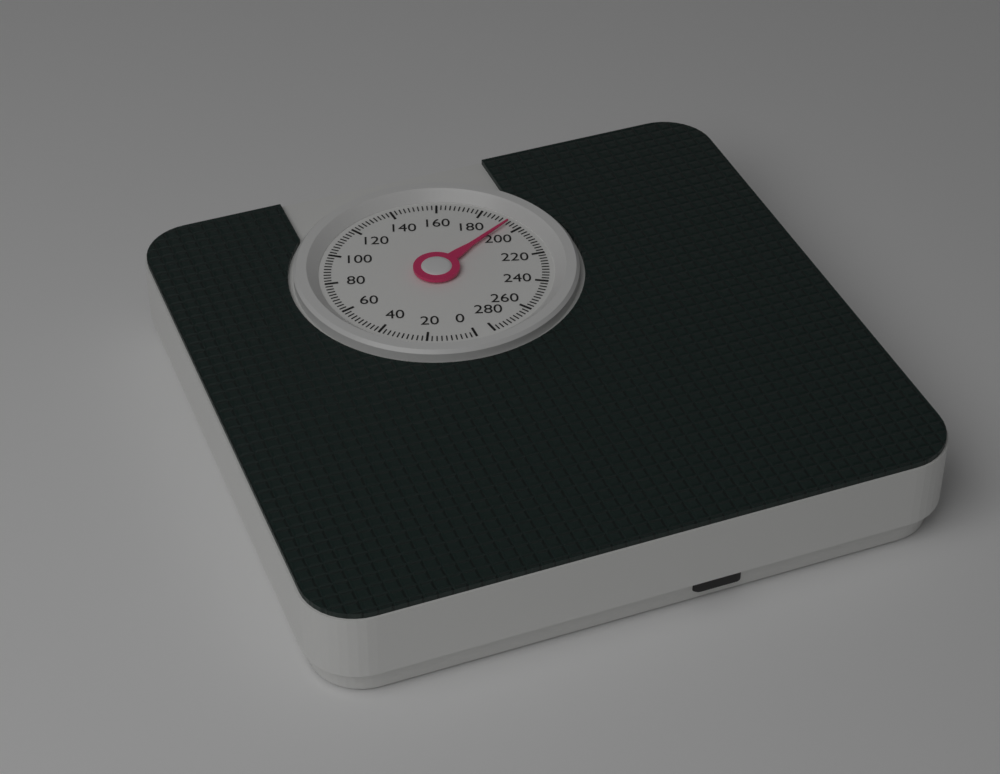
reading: 194 (no unit)
